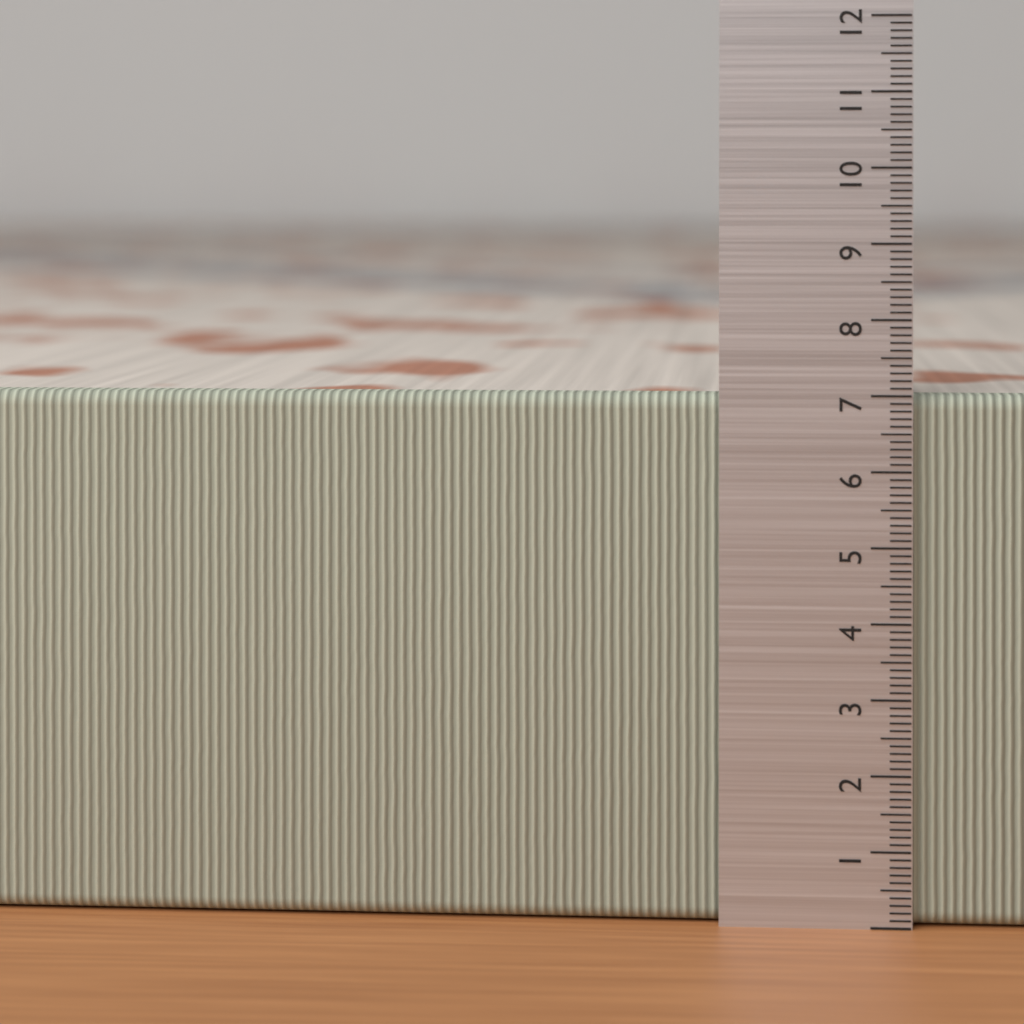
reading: 7.0 (no unit)
